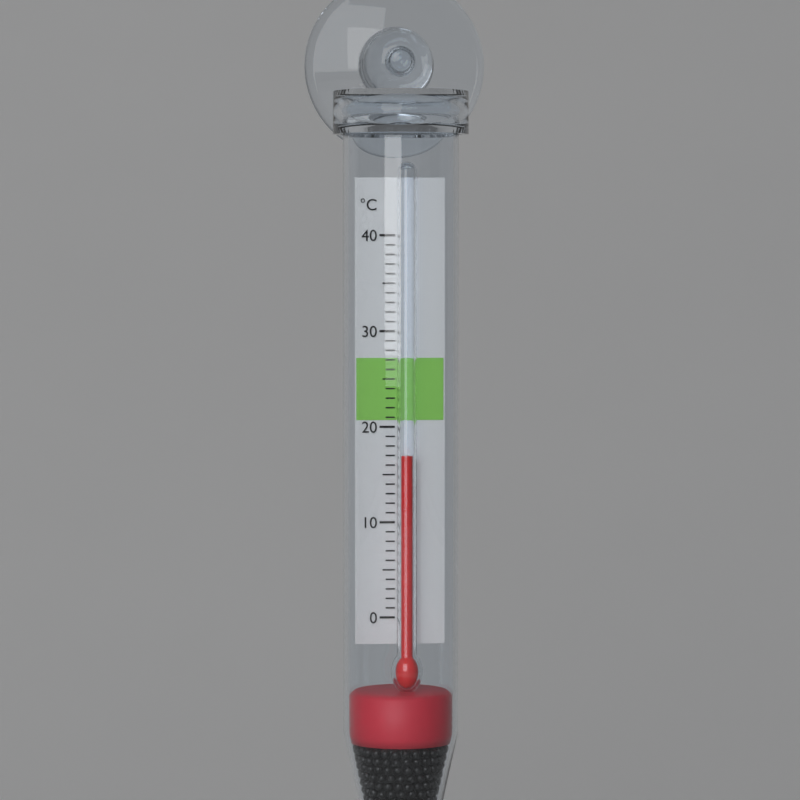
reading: 17 °C
